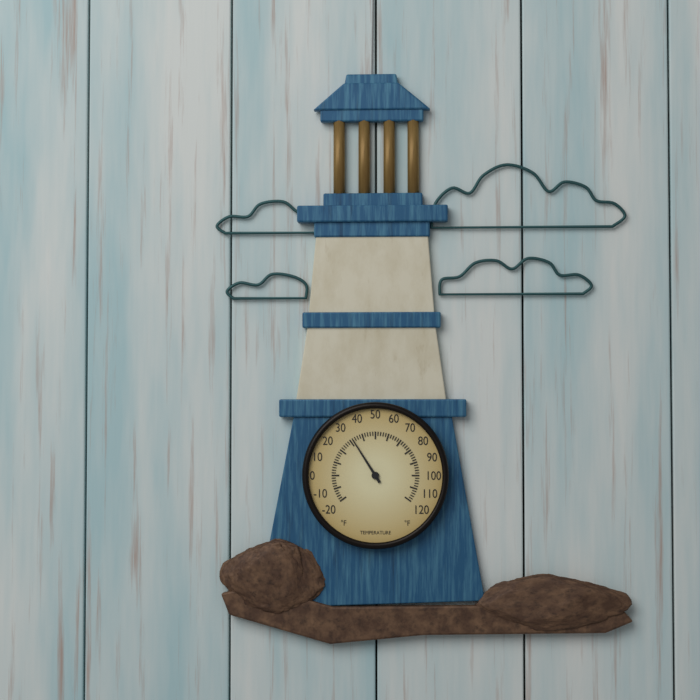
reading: 32 °F
